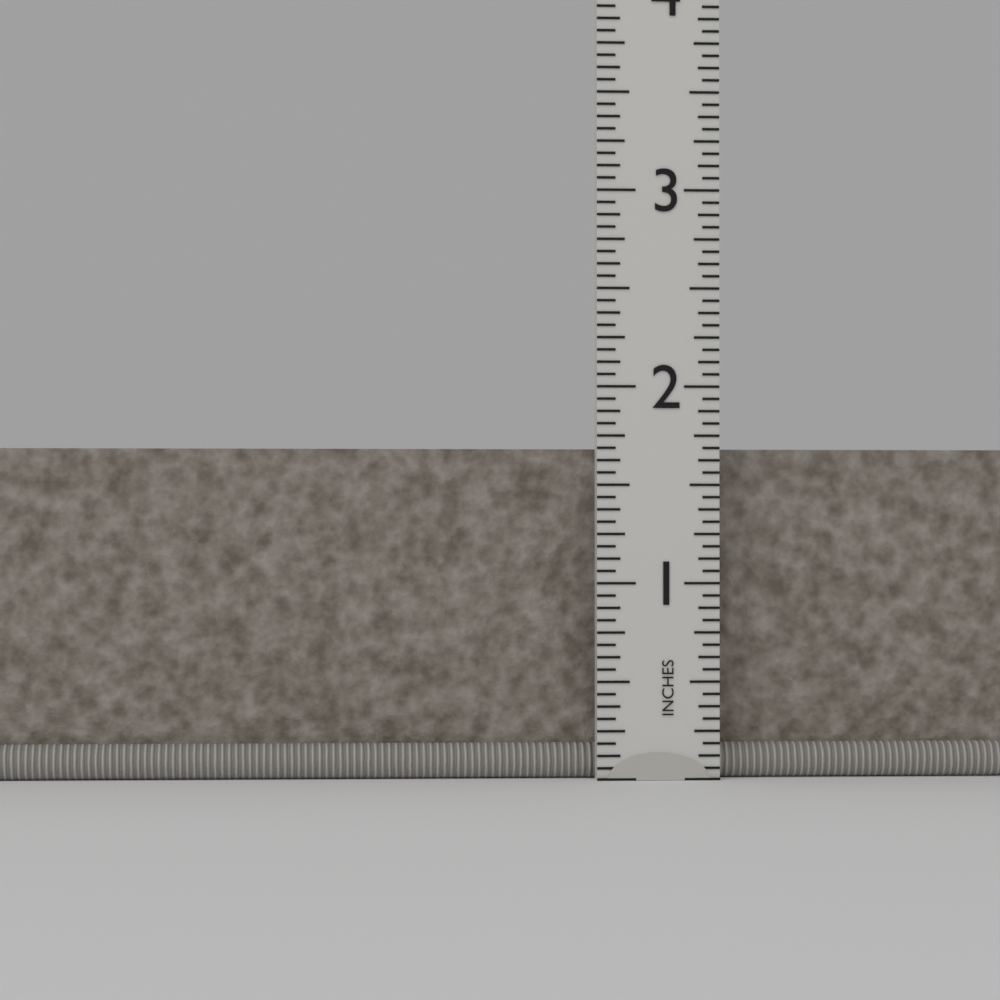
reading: 1.6875 in
